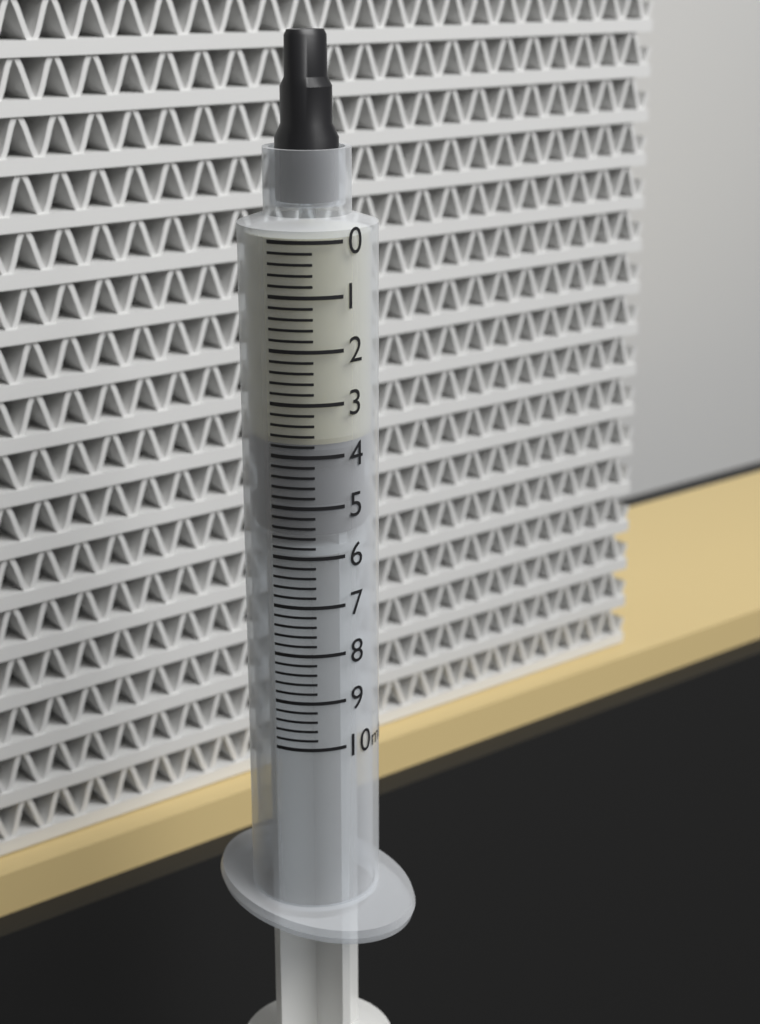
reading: 3.8 ml
